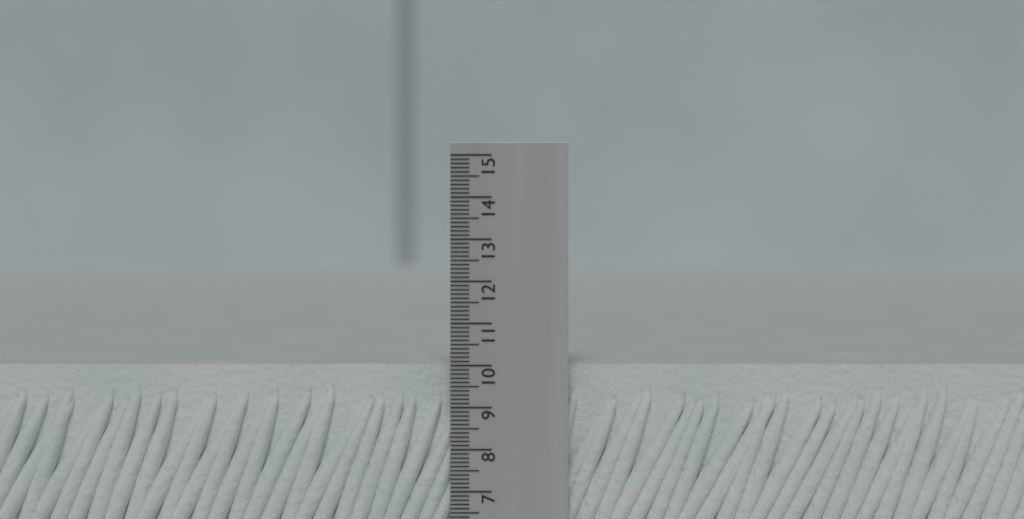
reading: 10.0 (no unit)
